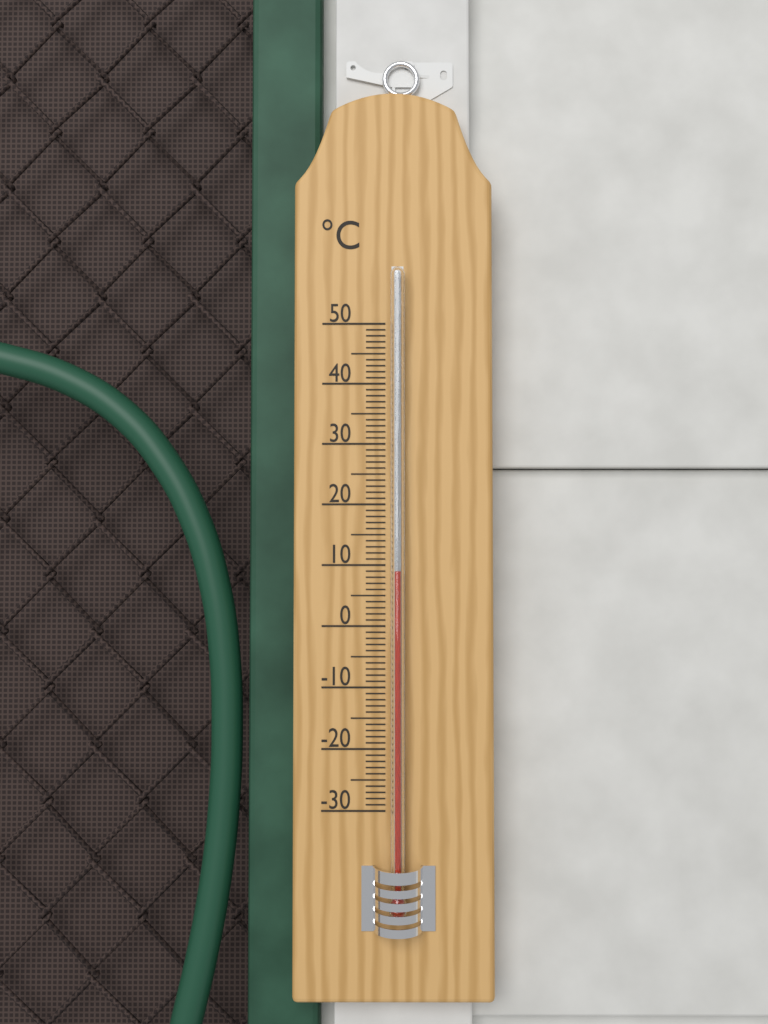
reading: 9 °C
